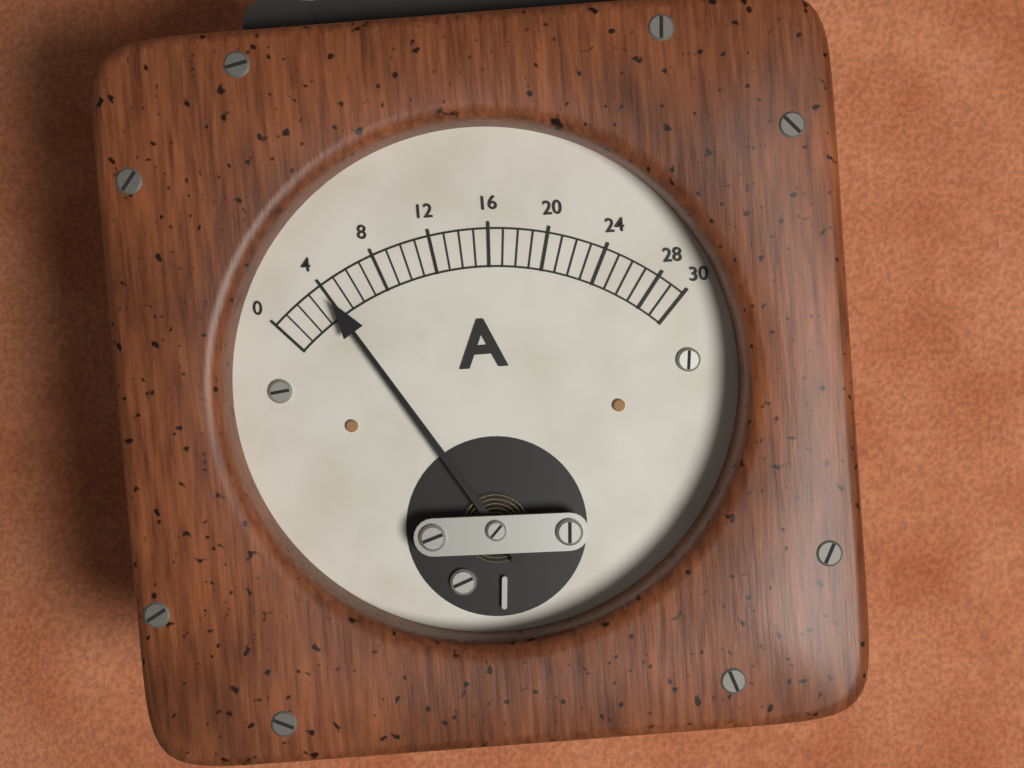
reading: 4 A
